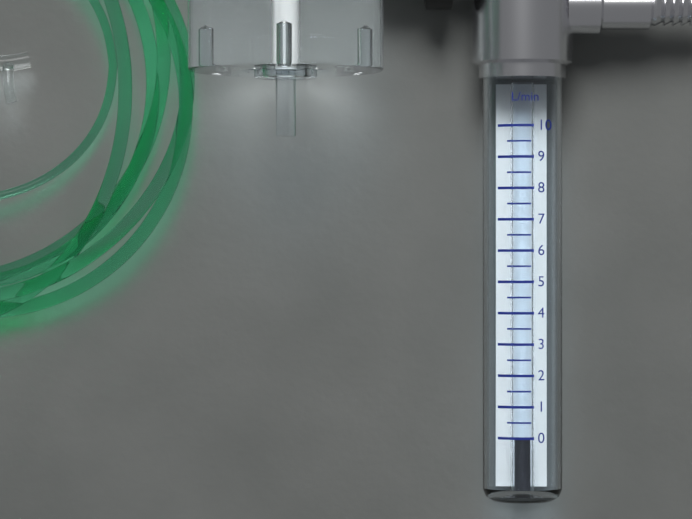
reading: 0.0 L/min
